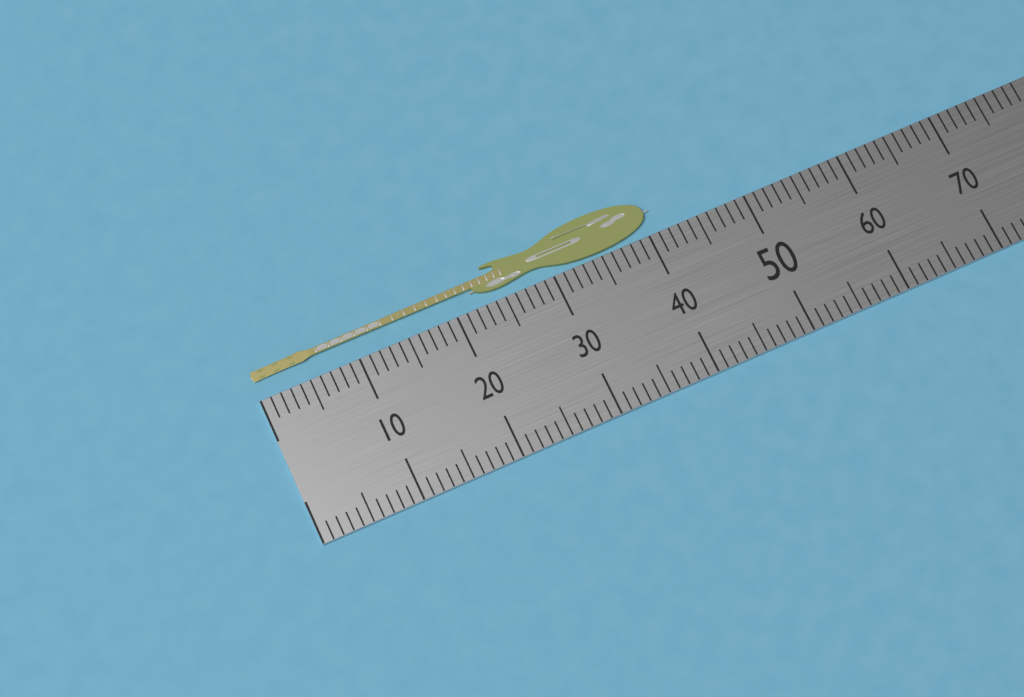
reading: 41 (no unit)
